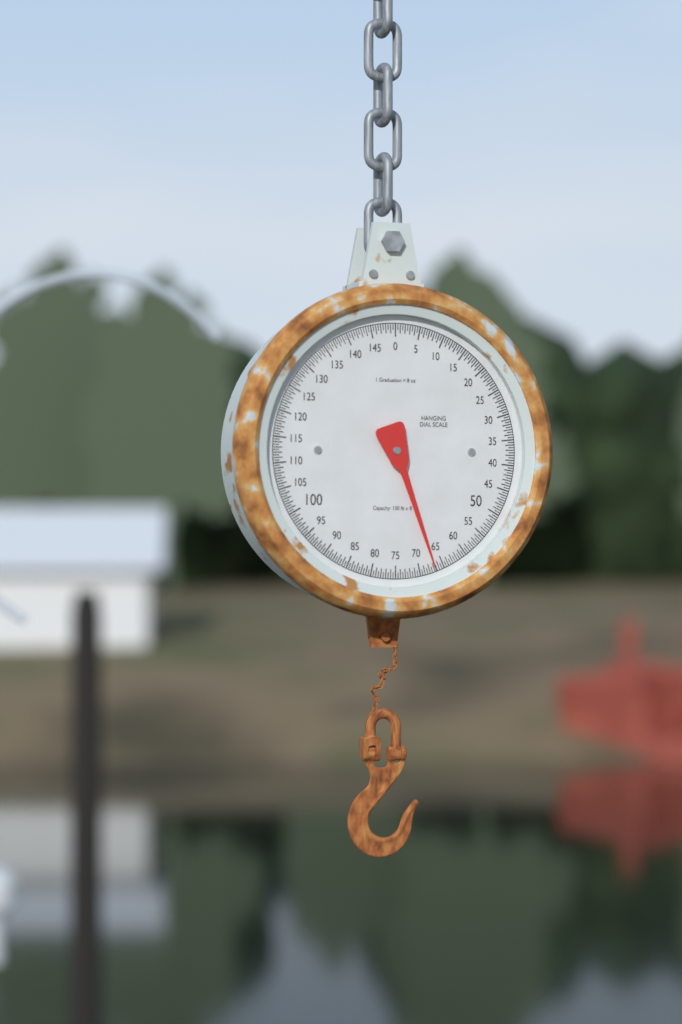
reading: 67.0 lb
